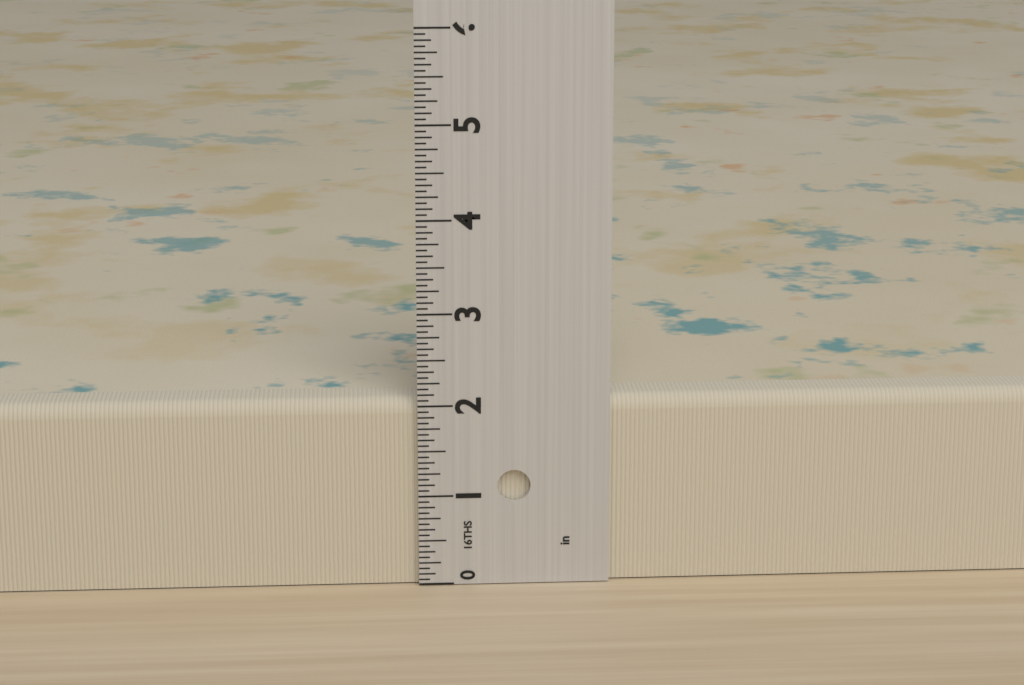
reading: 2.0625 in
